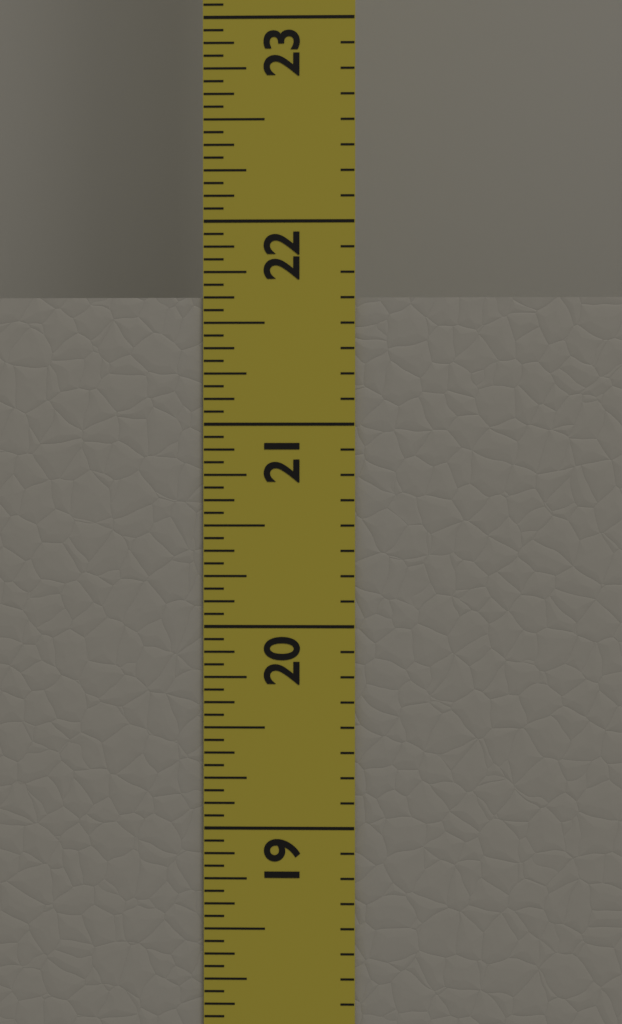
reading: 21.6250 in
